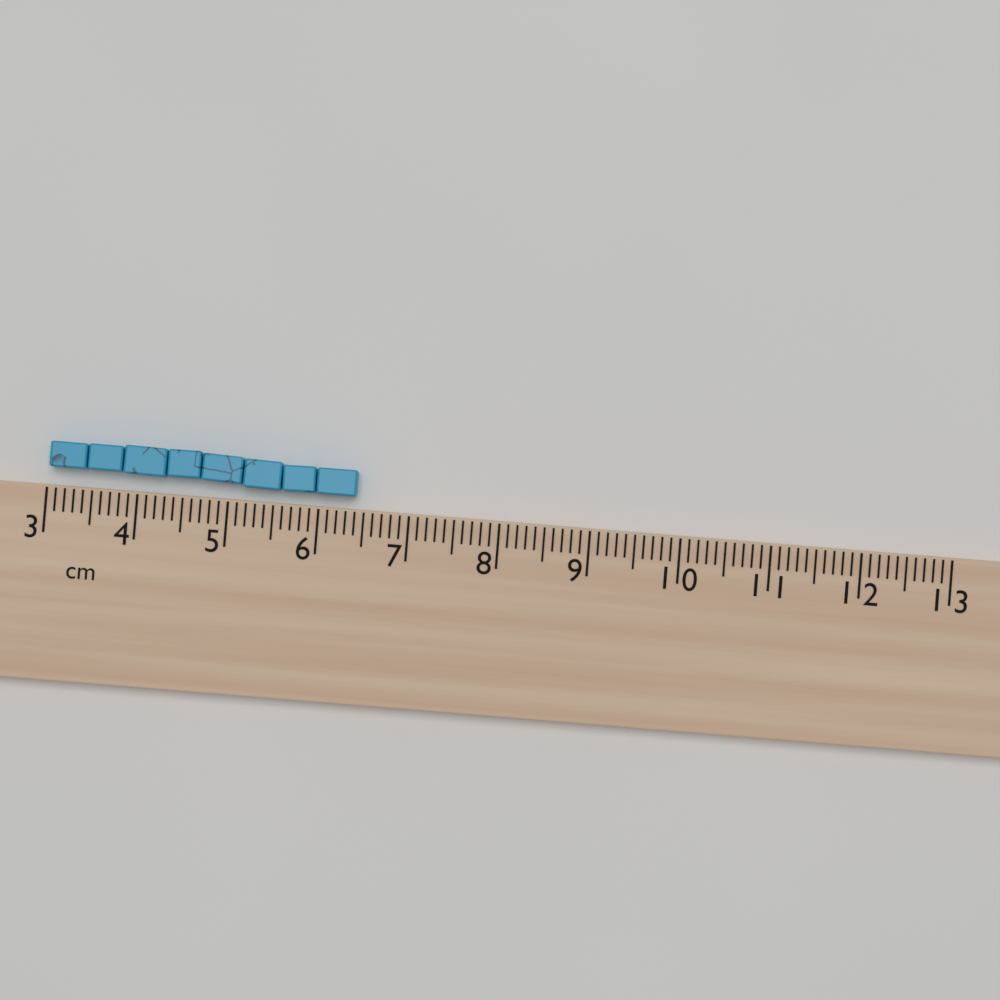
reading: 6.4 cm
